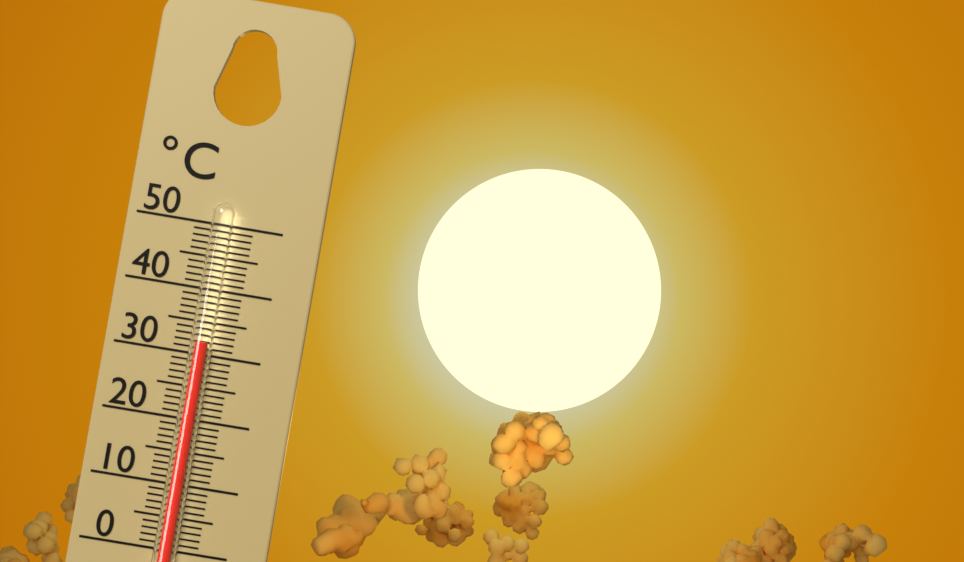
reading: 32 °C
